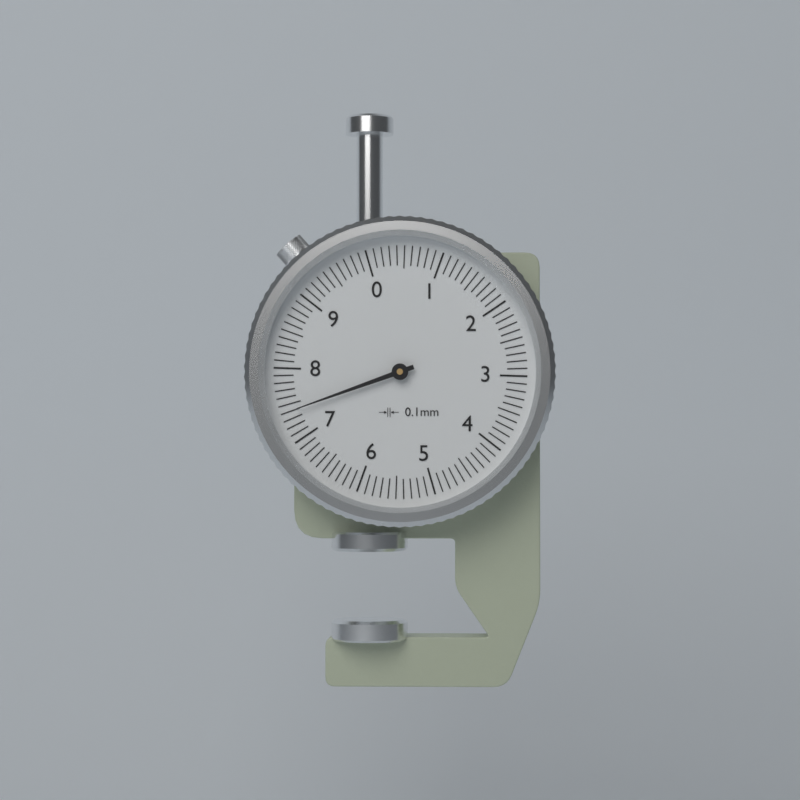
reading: 7.4 mm
